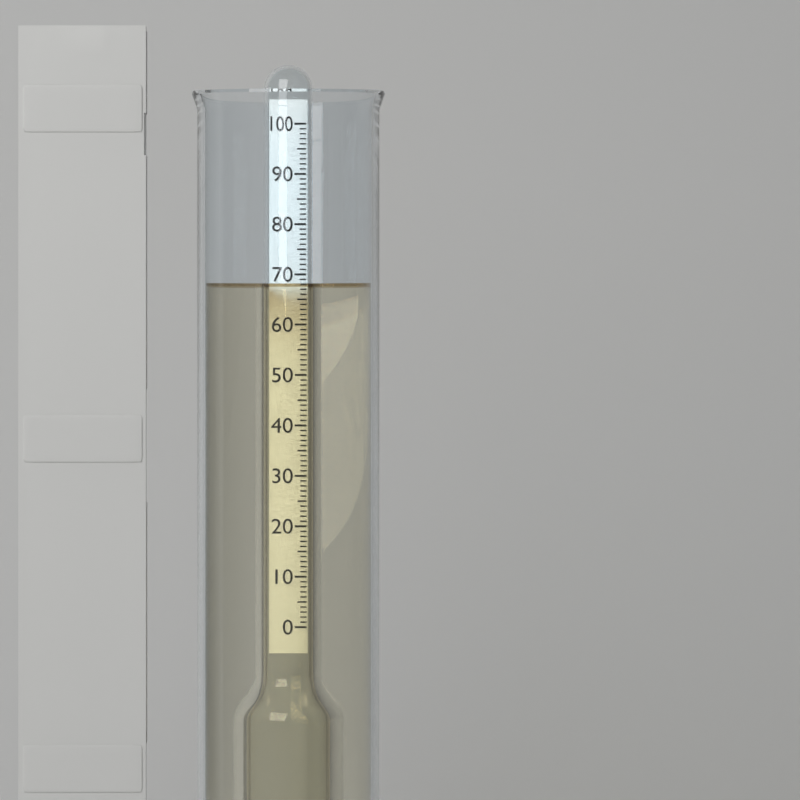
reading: 68 (no unit)
